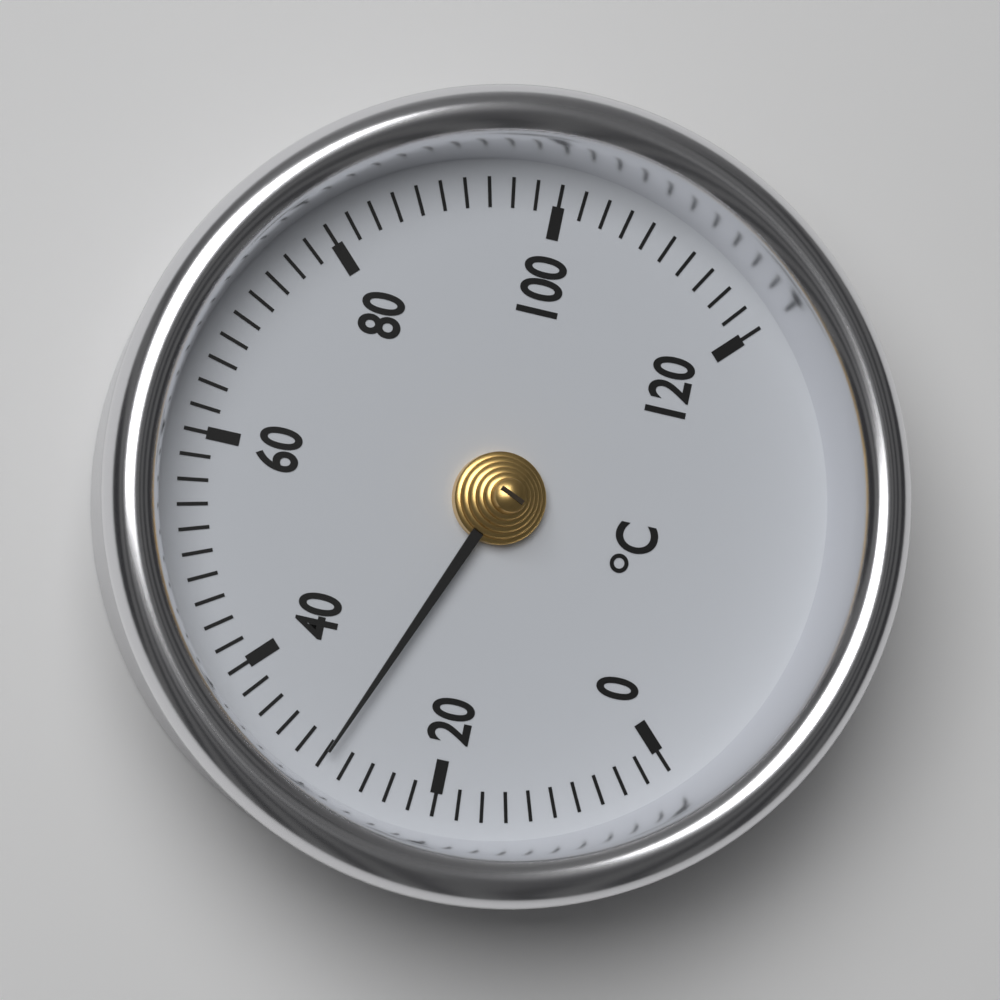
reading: 30 °C
